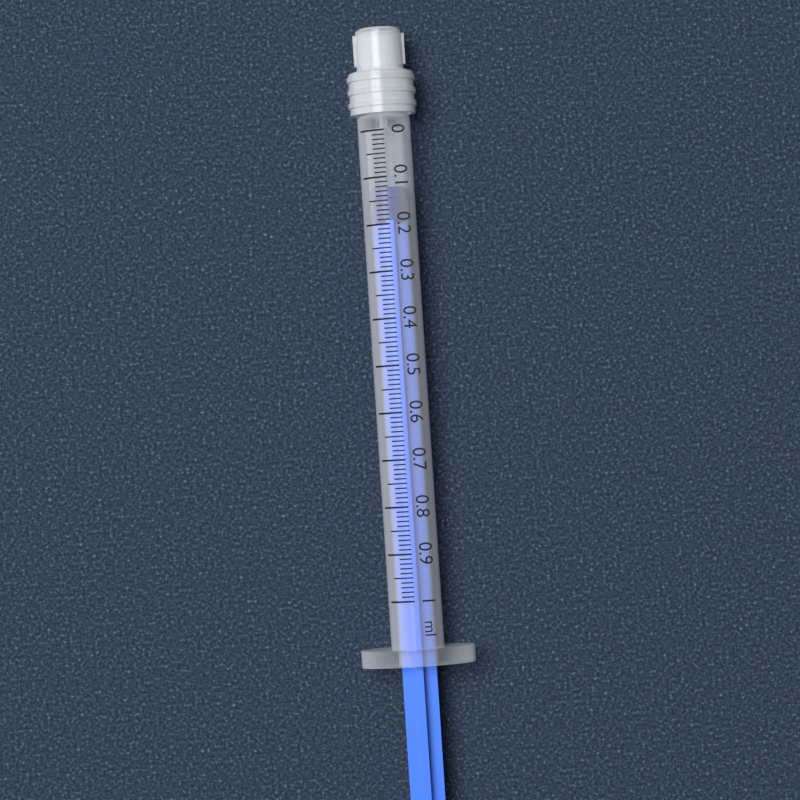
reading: 0.12 ml
